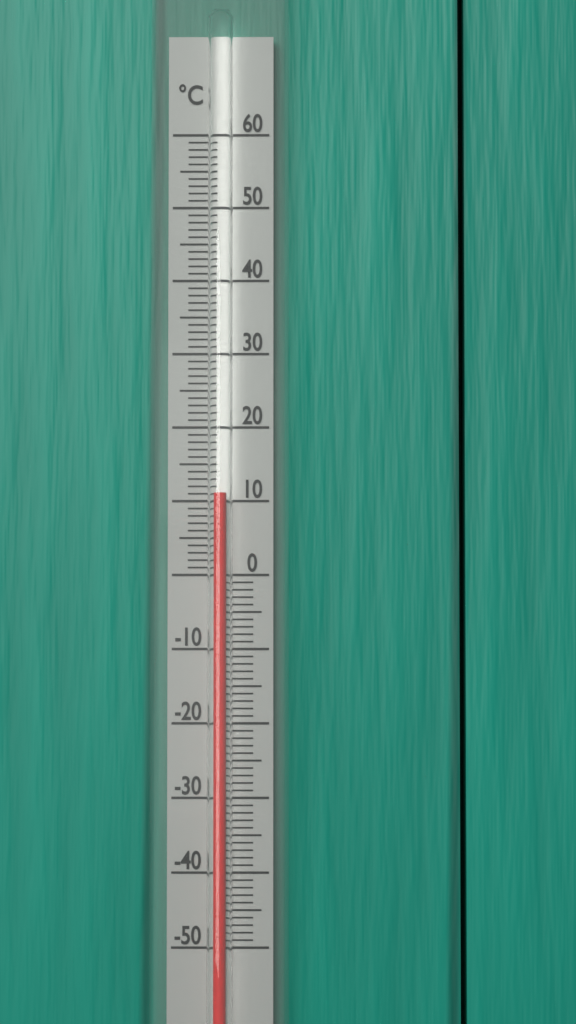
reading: 11 °C
